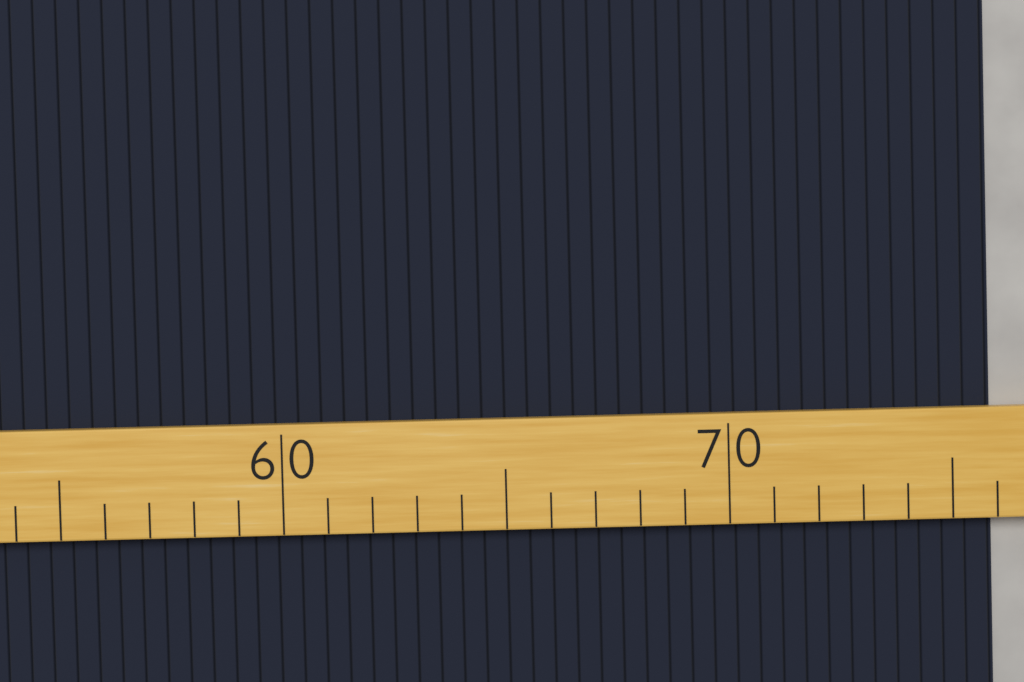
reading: 76 (no unit)
